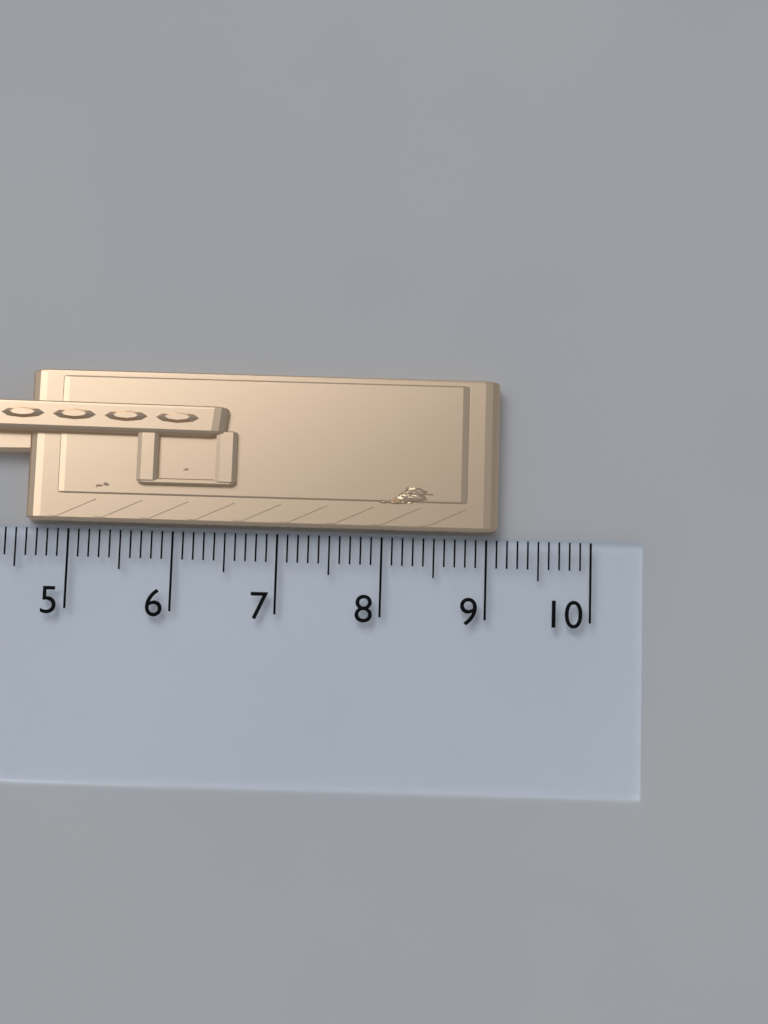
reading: 9.1 cm
